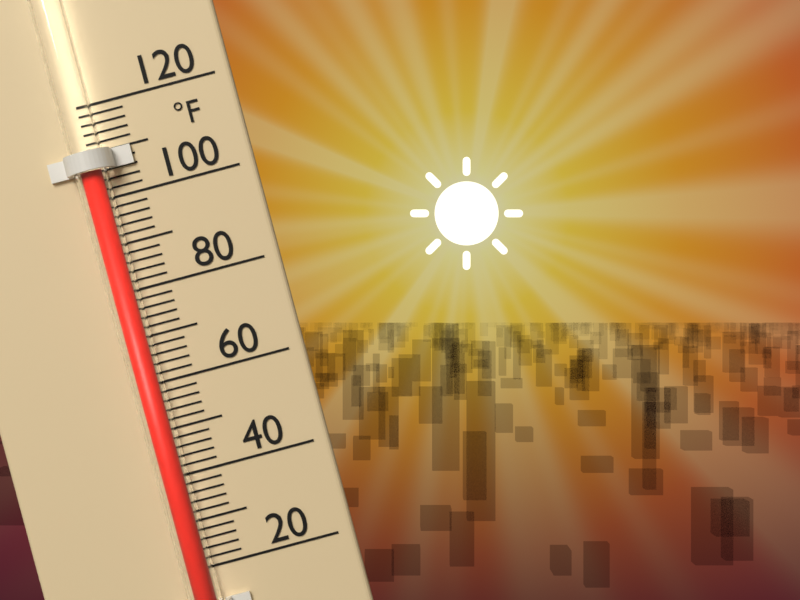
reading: 106 °F
